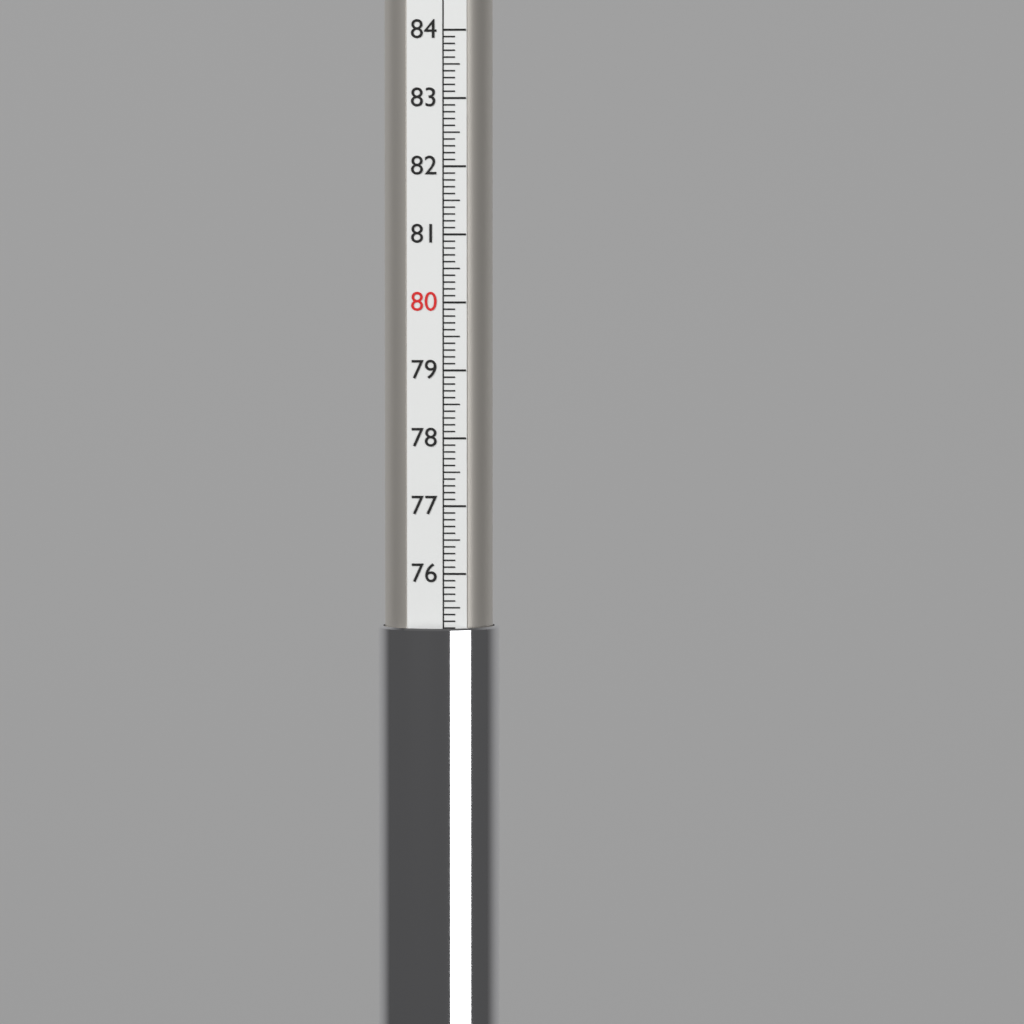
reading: 75.2 (no unit)
